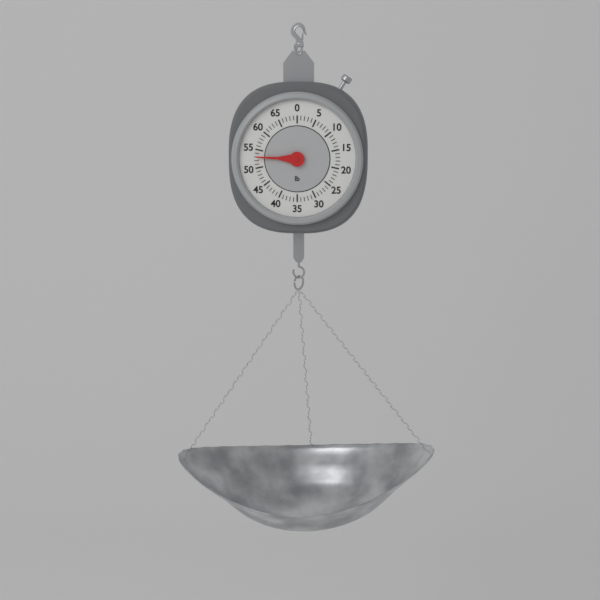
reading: 53 lb
